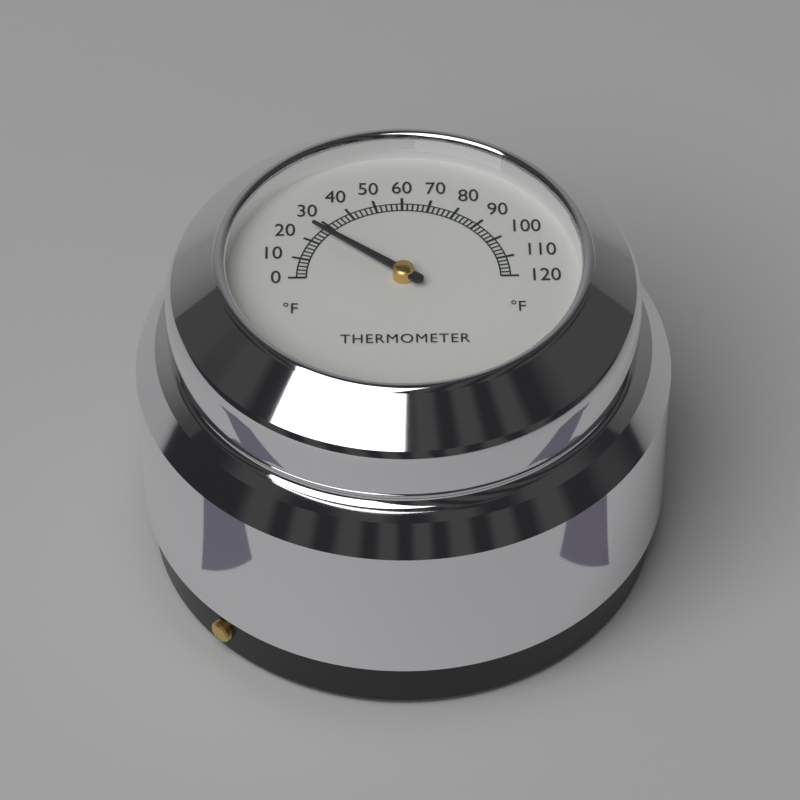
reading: 26 °F
